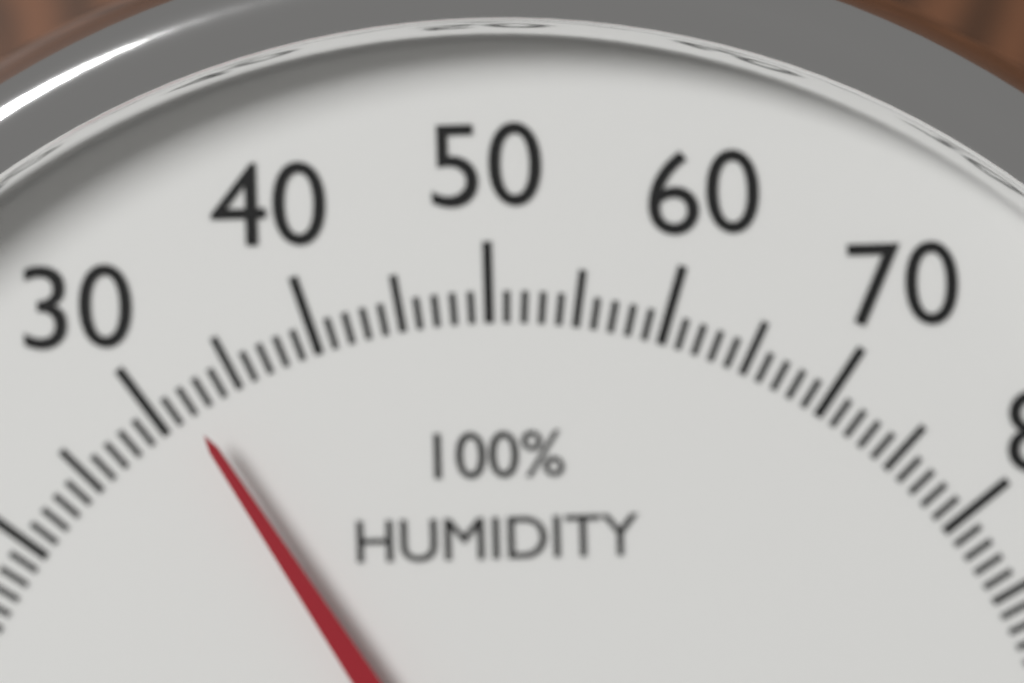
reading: 32 %
